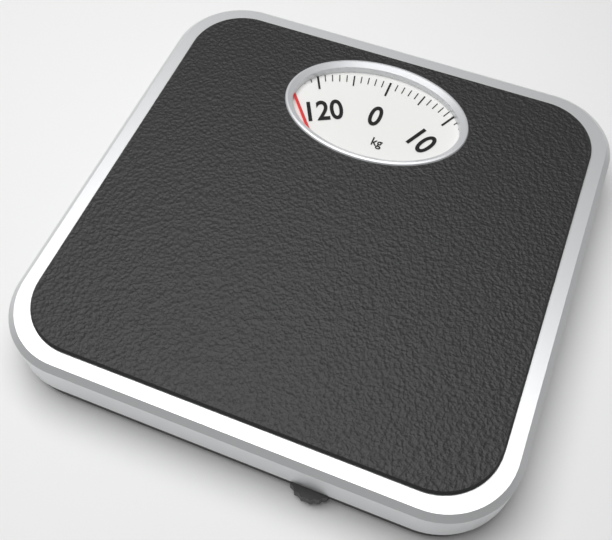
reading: 116 kg
